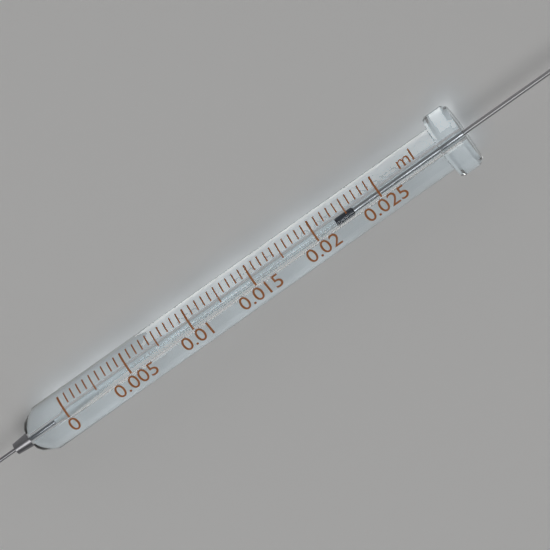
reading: 0.0215 ml
